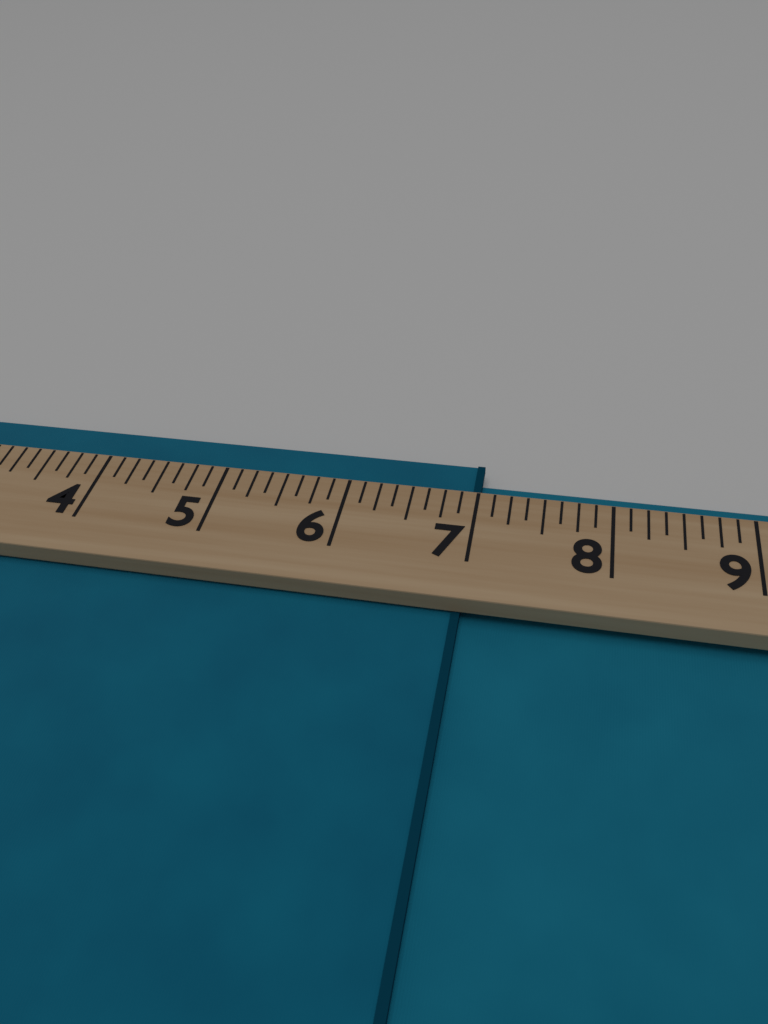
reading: 7.000 (no unit)
